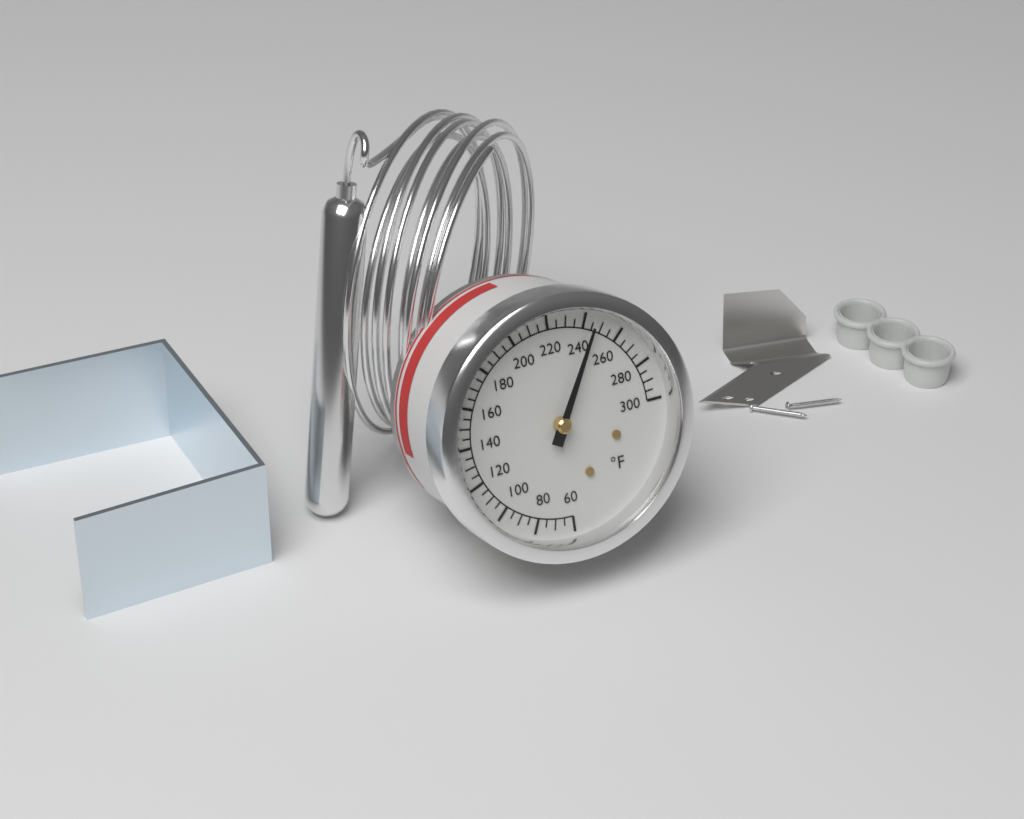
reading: 245 °F
